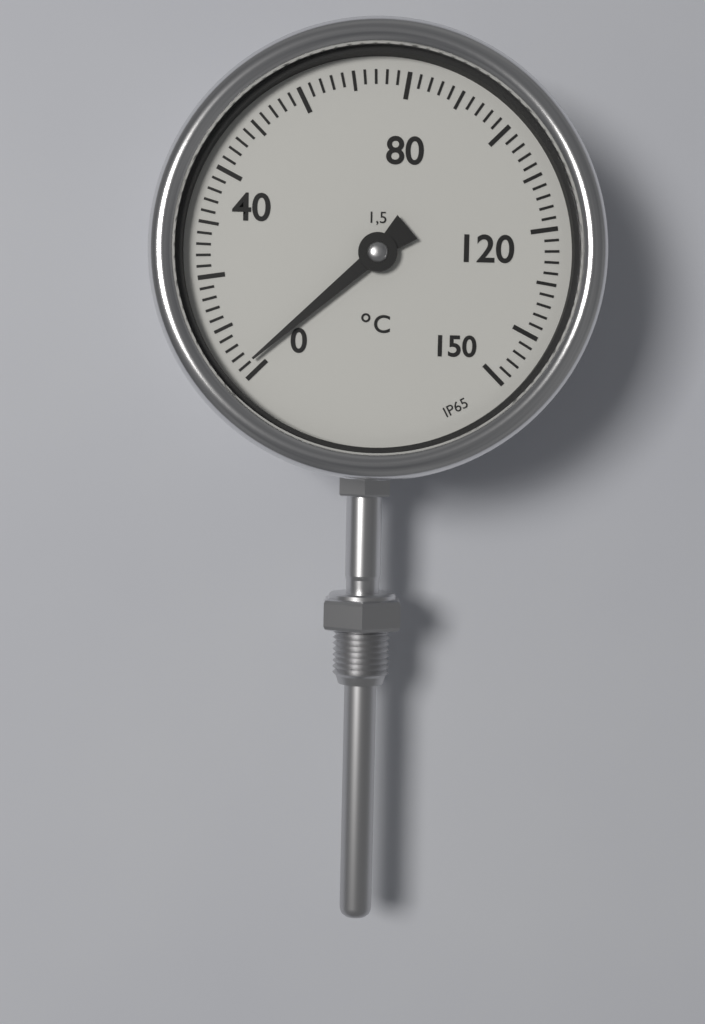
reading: 2 °C
